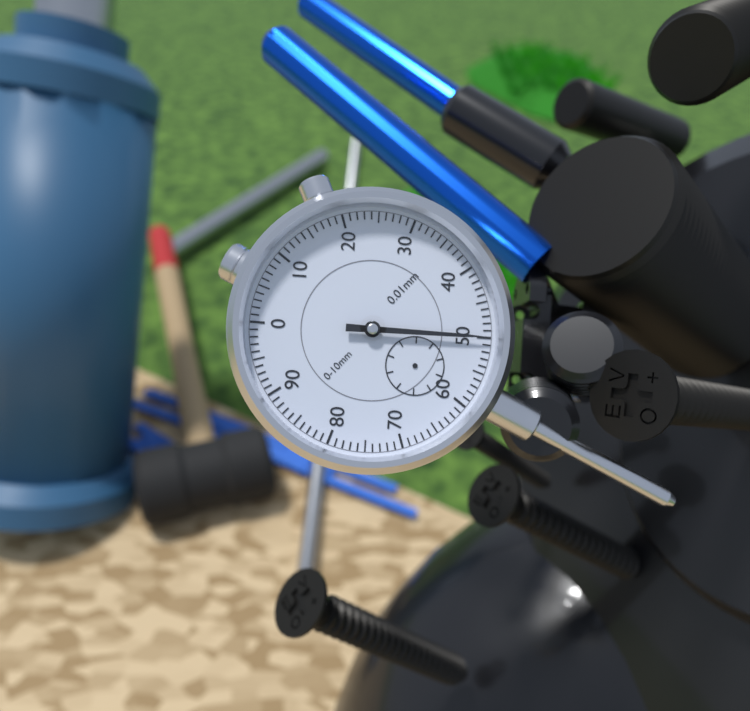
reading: 0.50 mm
